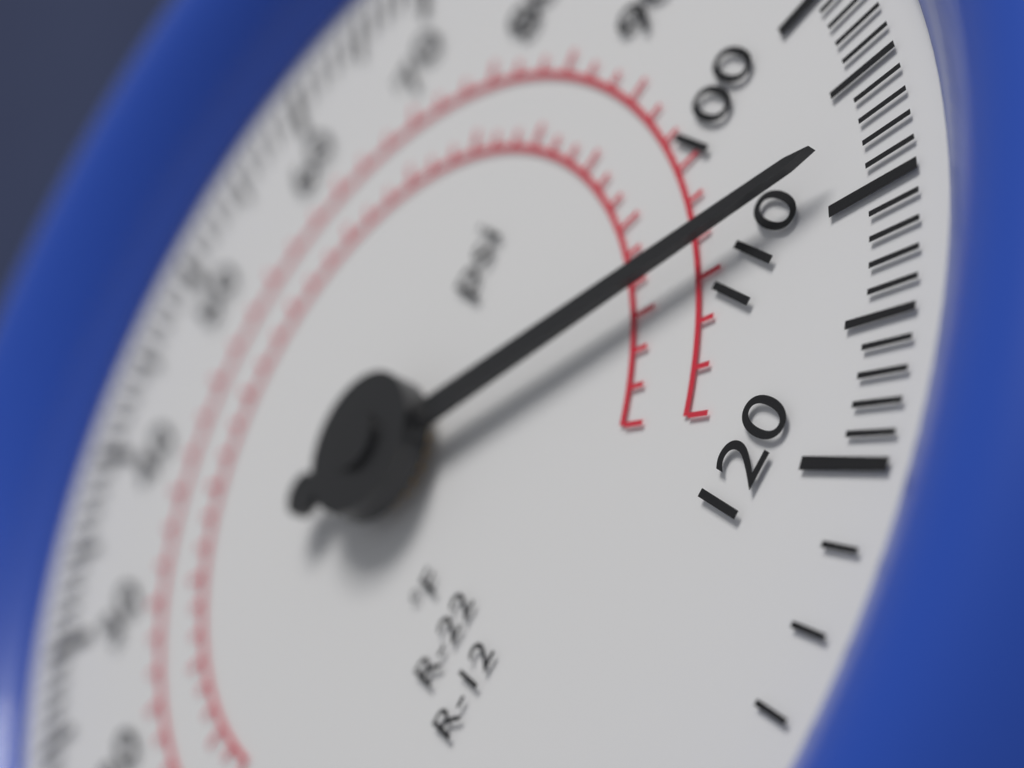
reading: 108 psi
